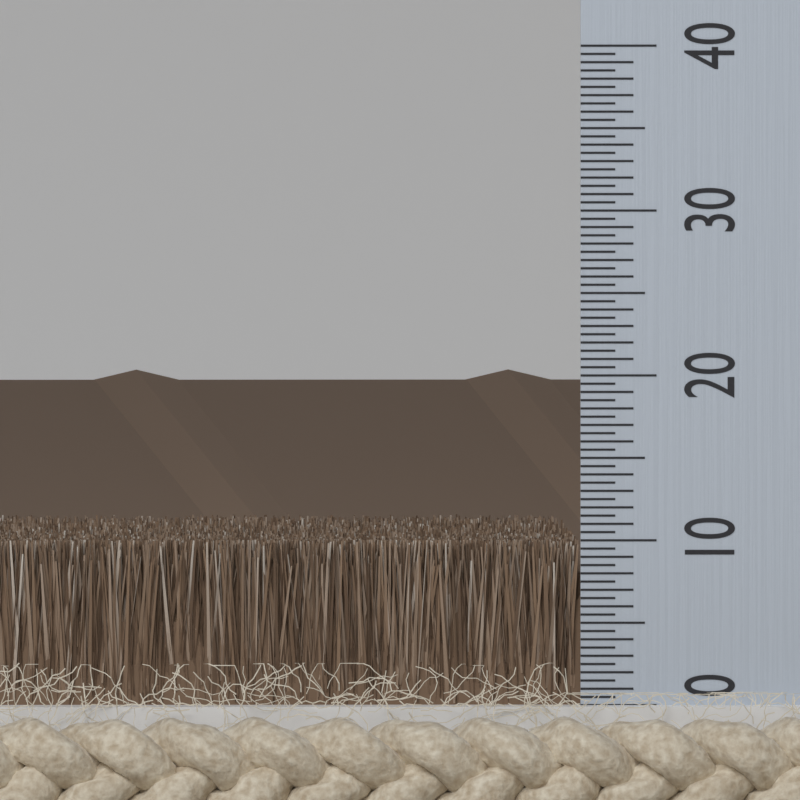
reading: 10.0 (no unit)
